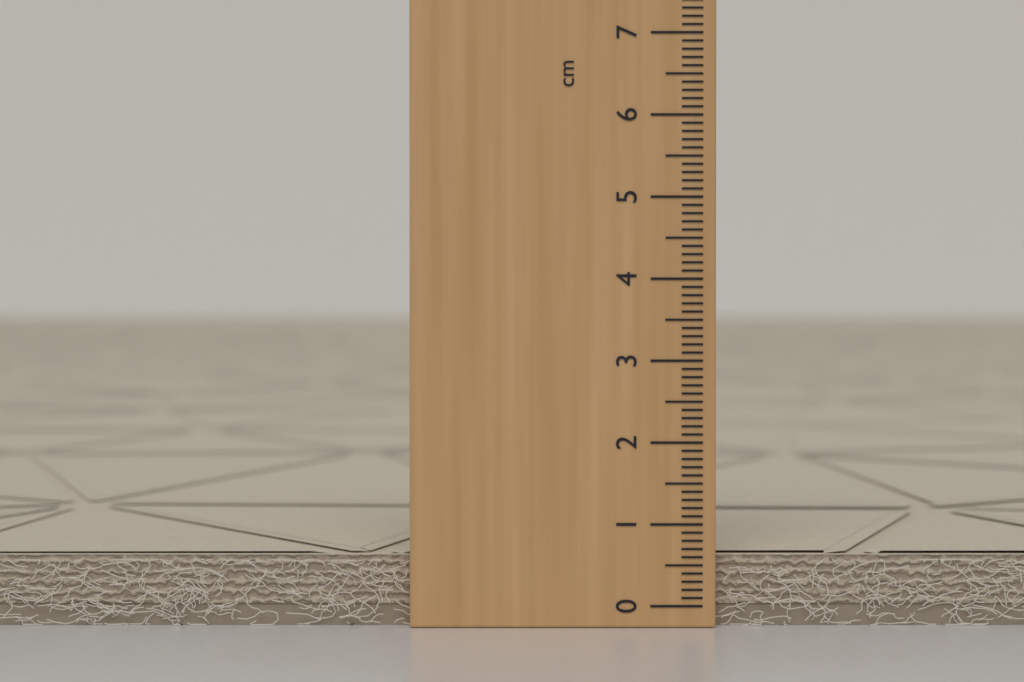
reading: 0.6 cm
